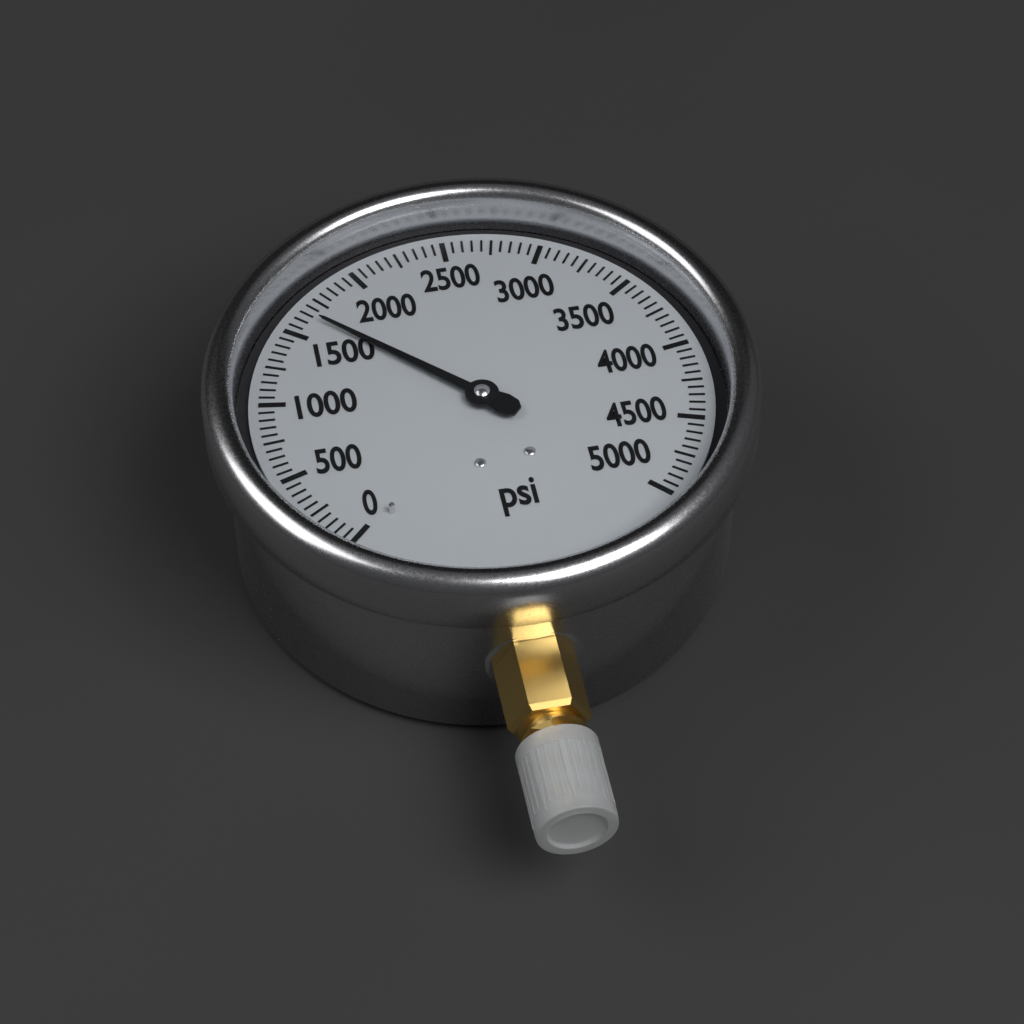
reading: 1650 psi
